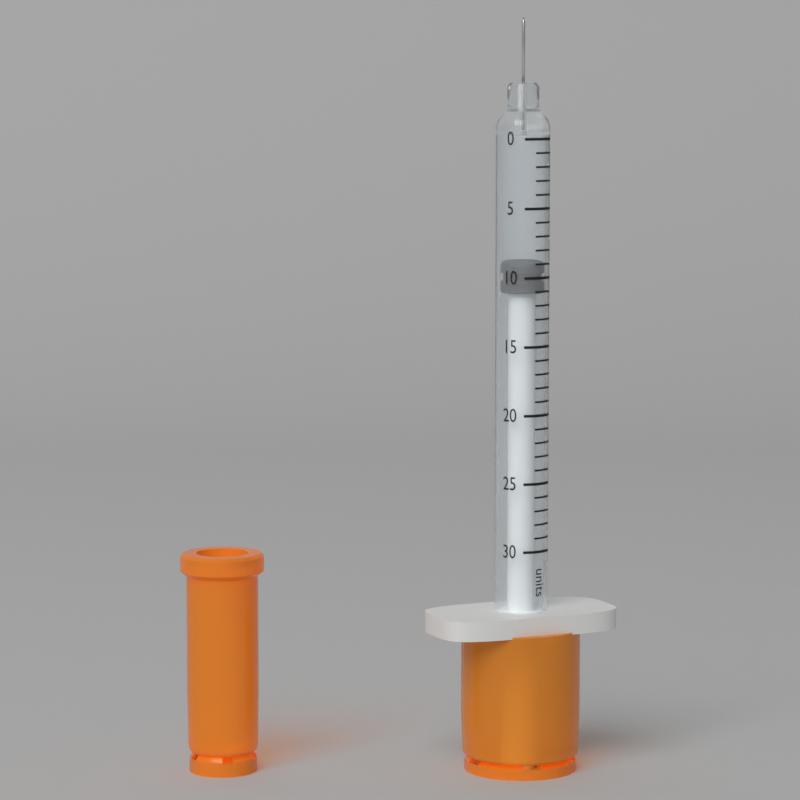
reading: 9 units
